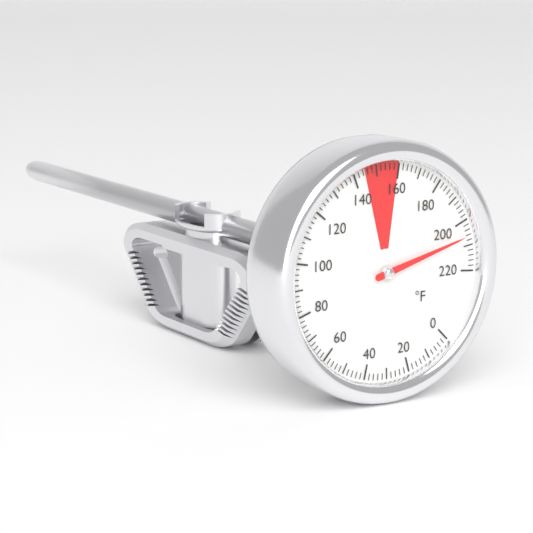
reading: 206 °F
